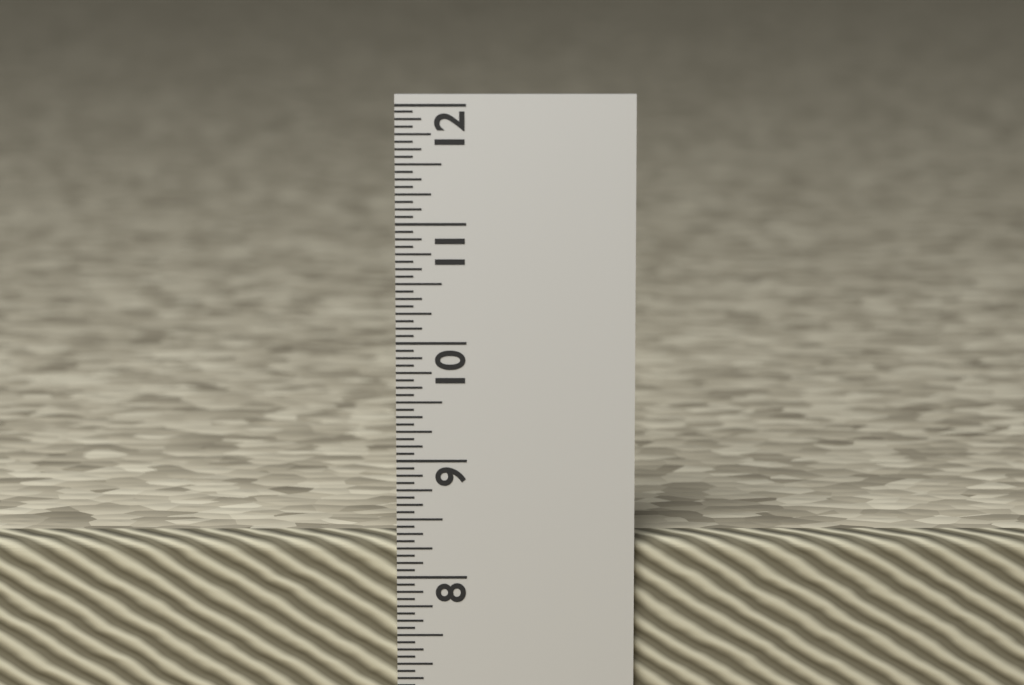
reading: 8.3125 in
